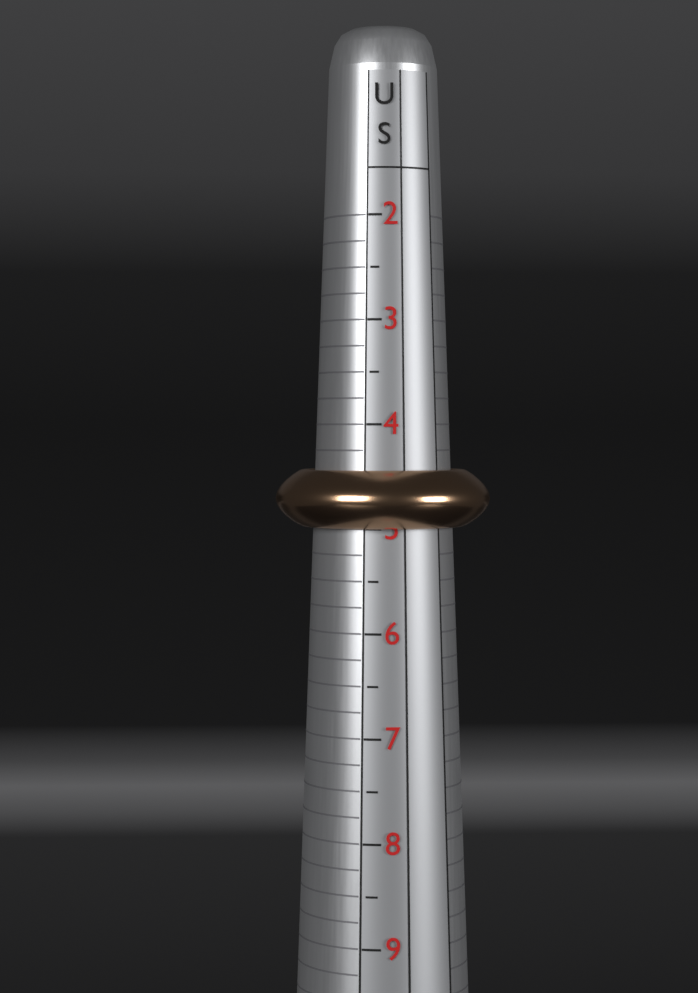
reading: 5.00 US
